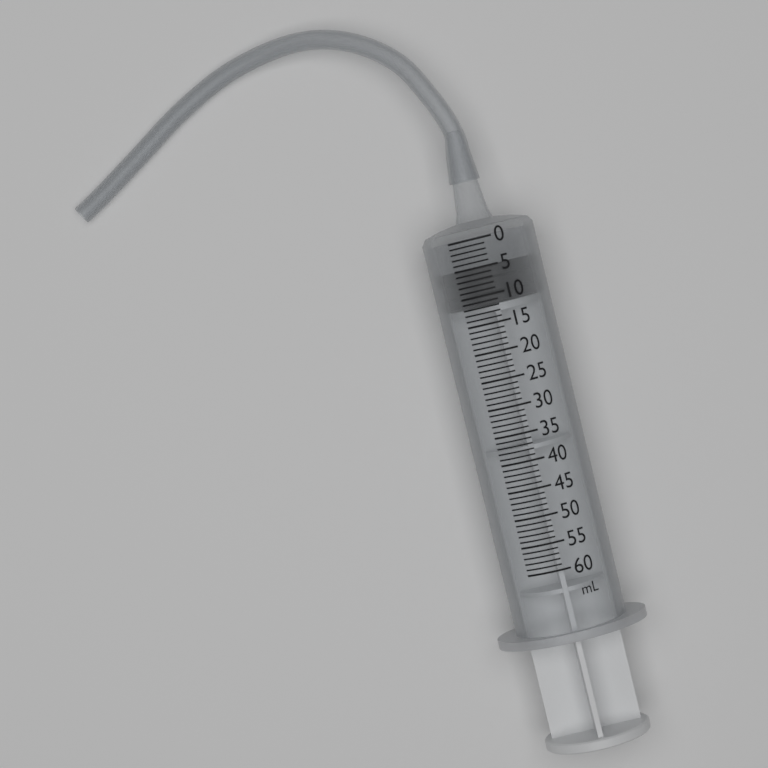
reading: 5 ml
